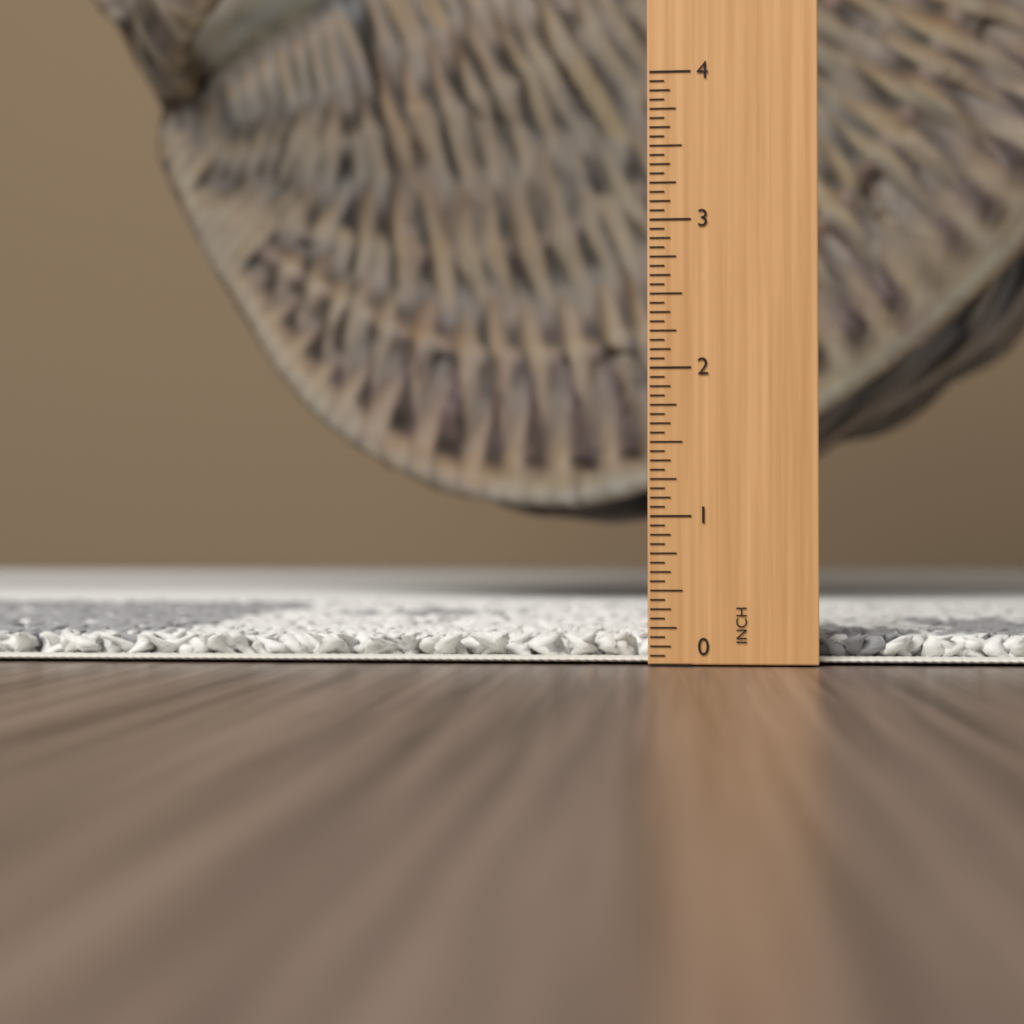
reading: 0.1875 in
